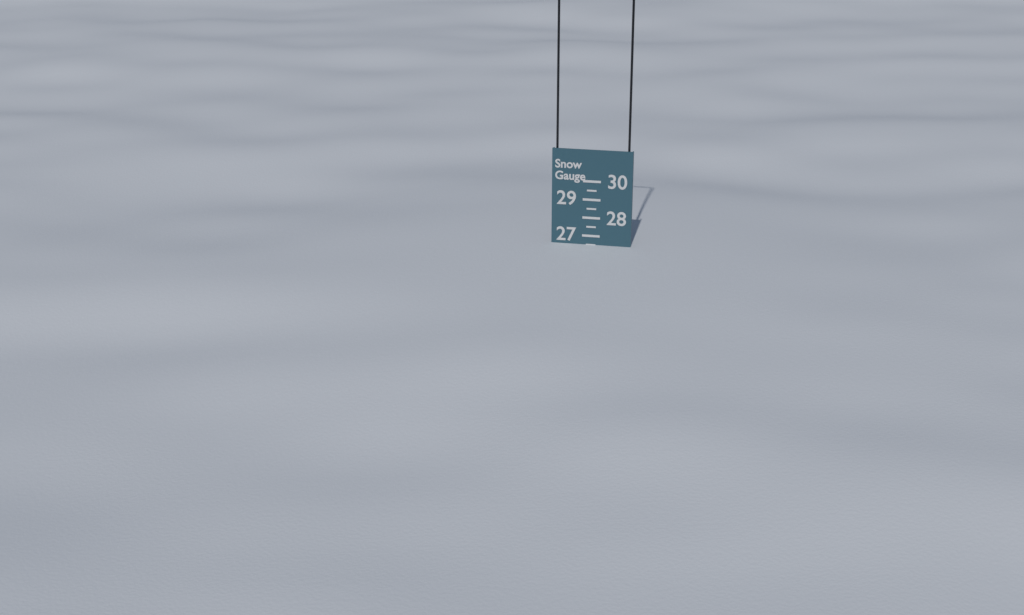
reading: 26.5 (no unit)
